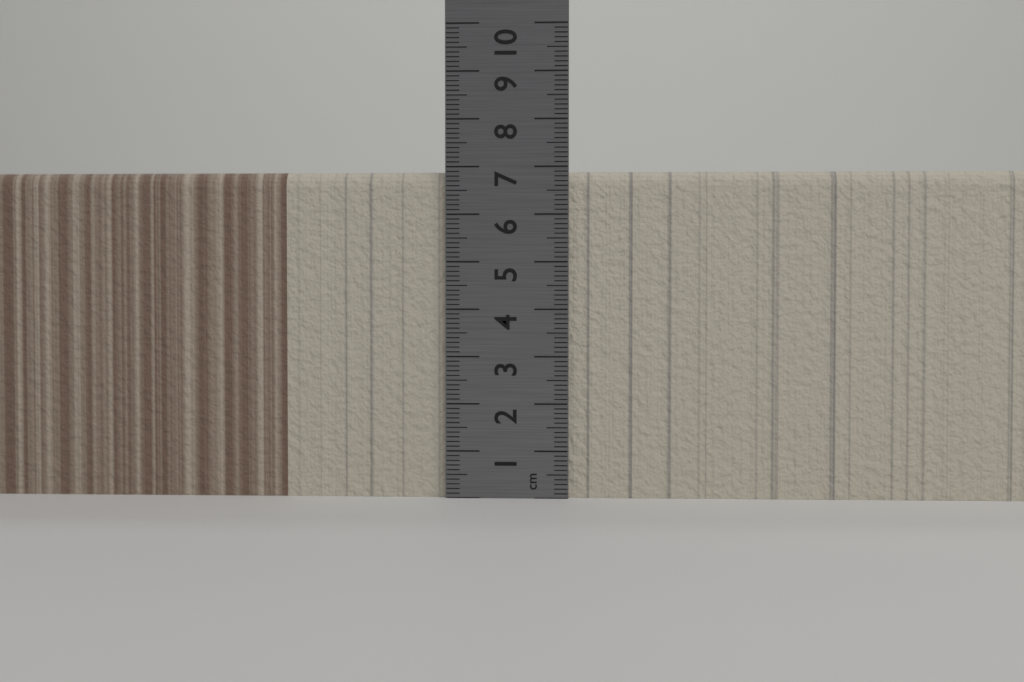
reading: 6.9 cm
